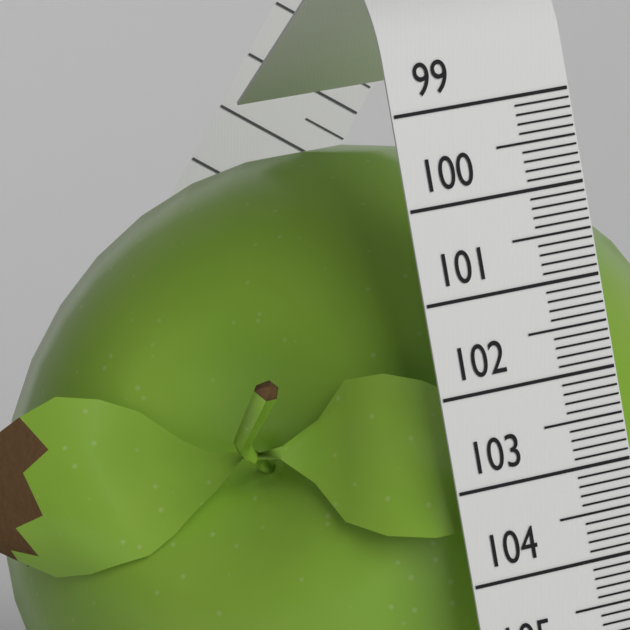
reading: 99.2 (no unit)
